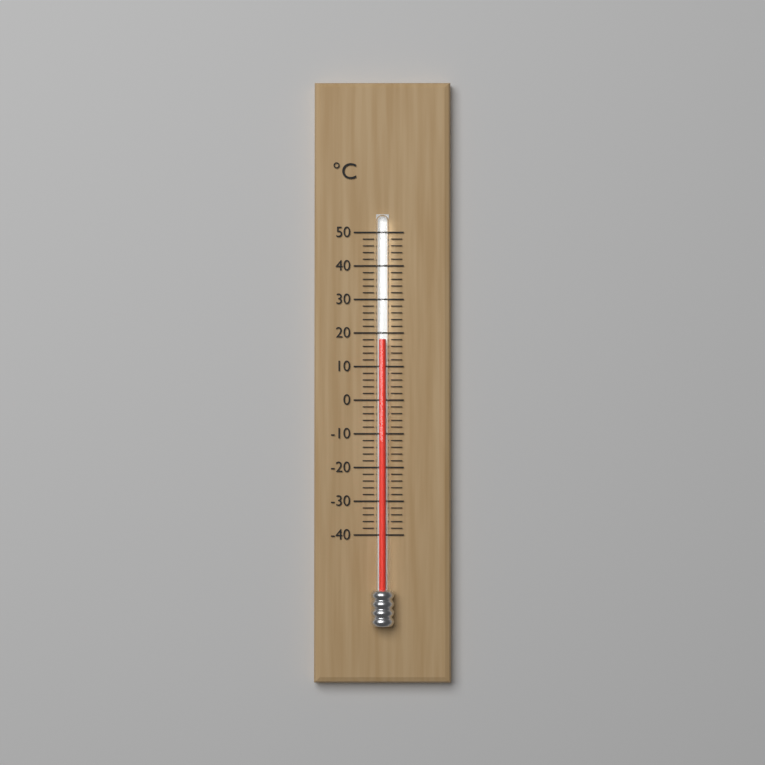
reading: 18 °C
